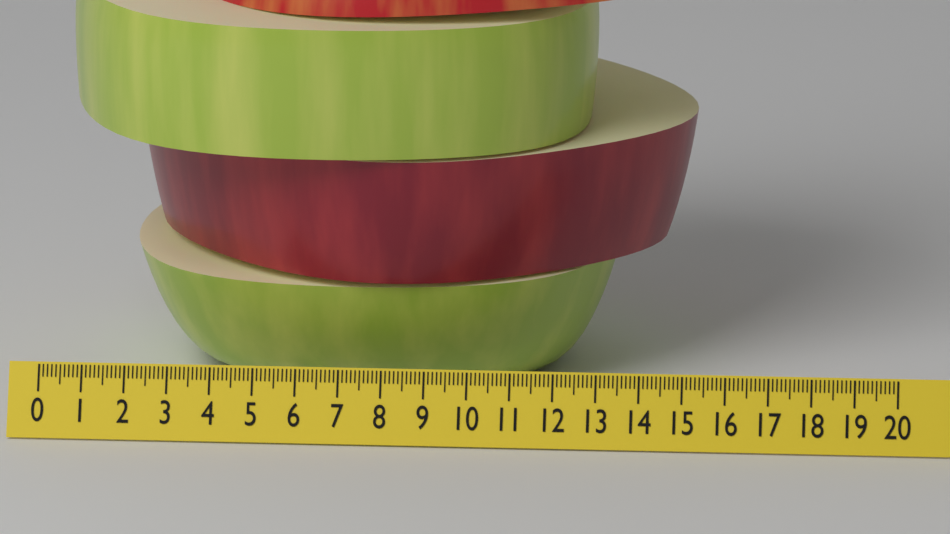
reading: 15.4 (no unit)
